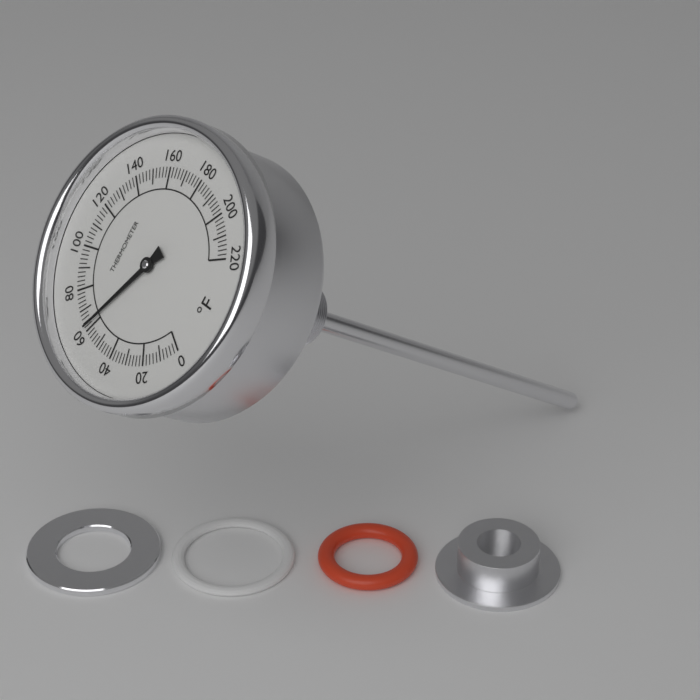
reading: 62 °F
